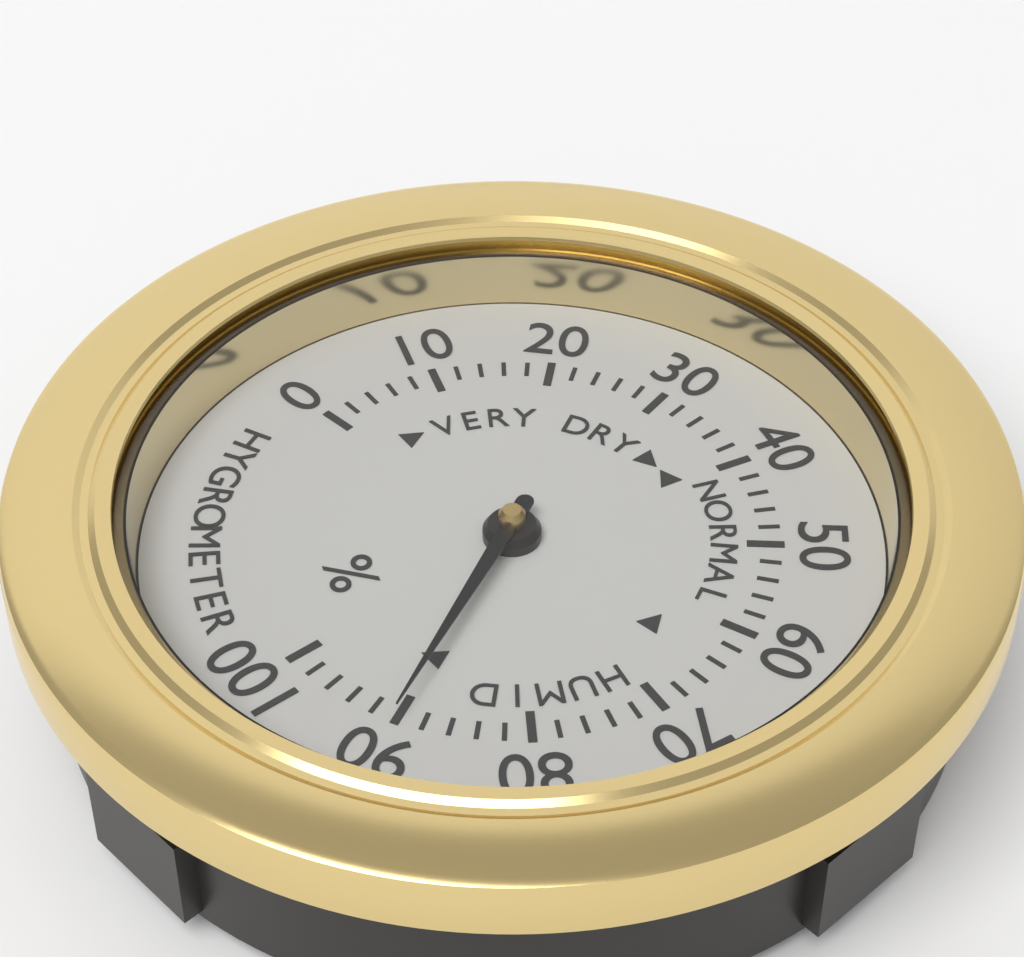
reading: 90 %
